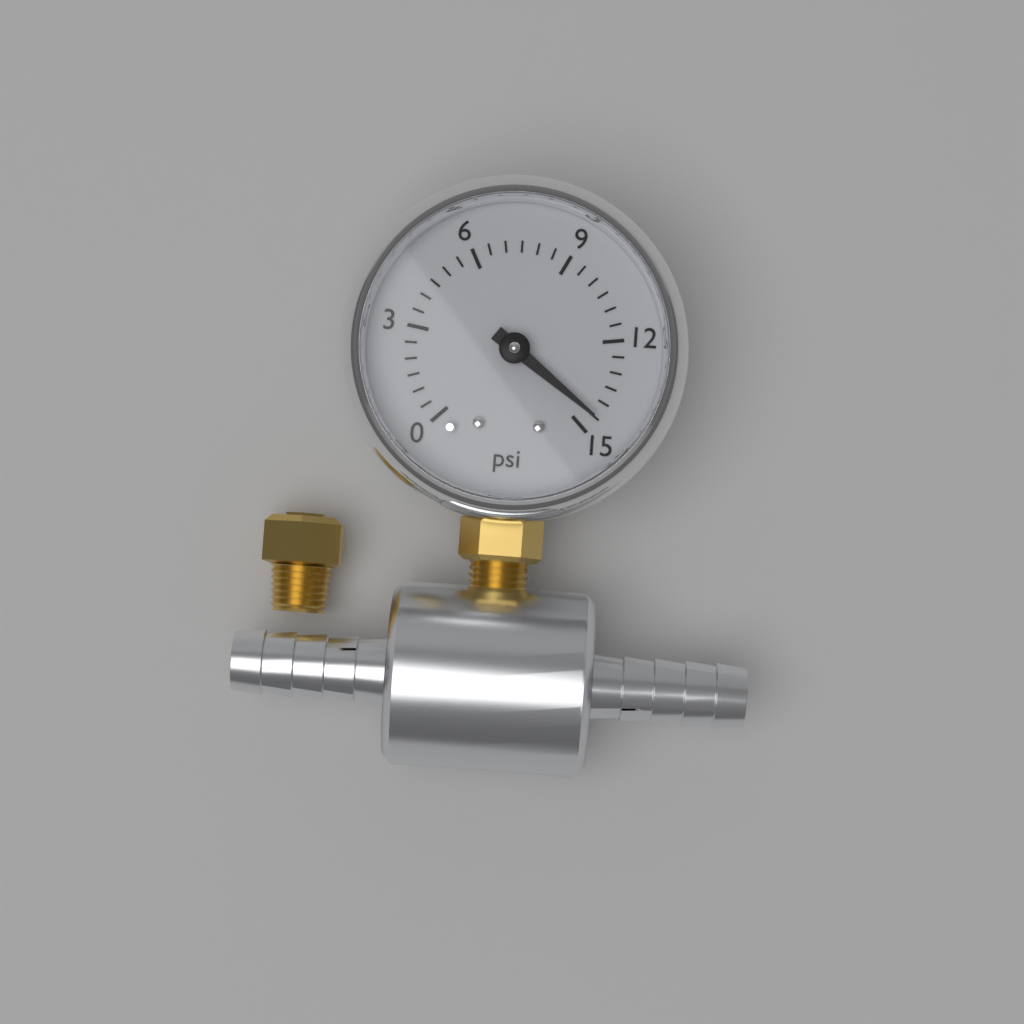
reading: 14.5 psi
